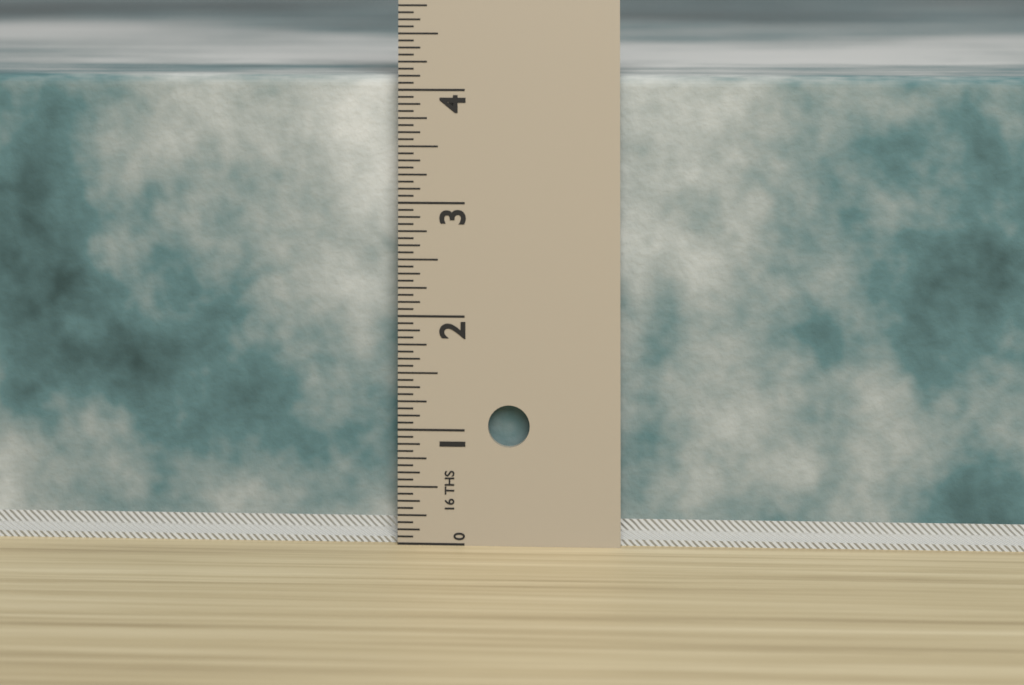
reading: 4.1250 in
